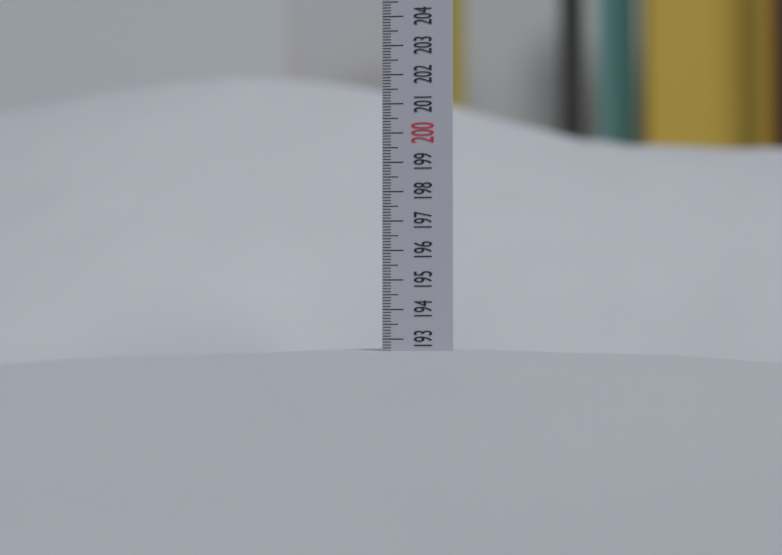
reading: 192.6 (no unit)
